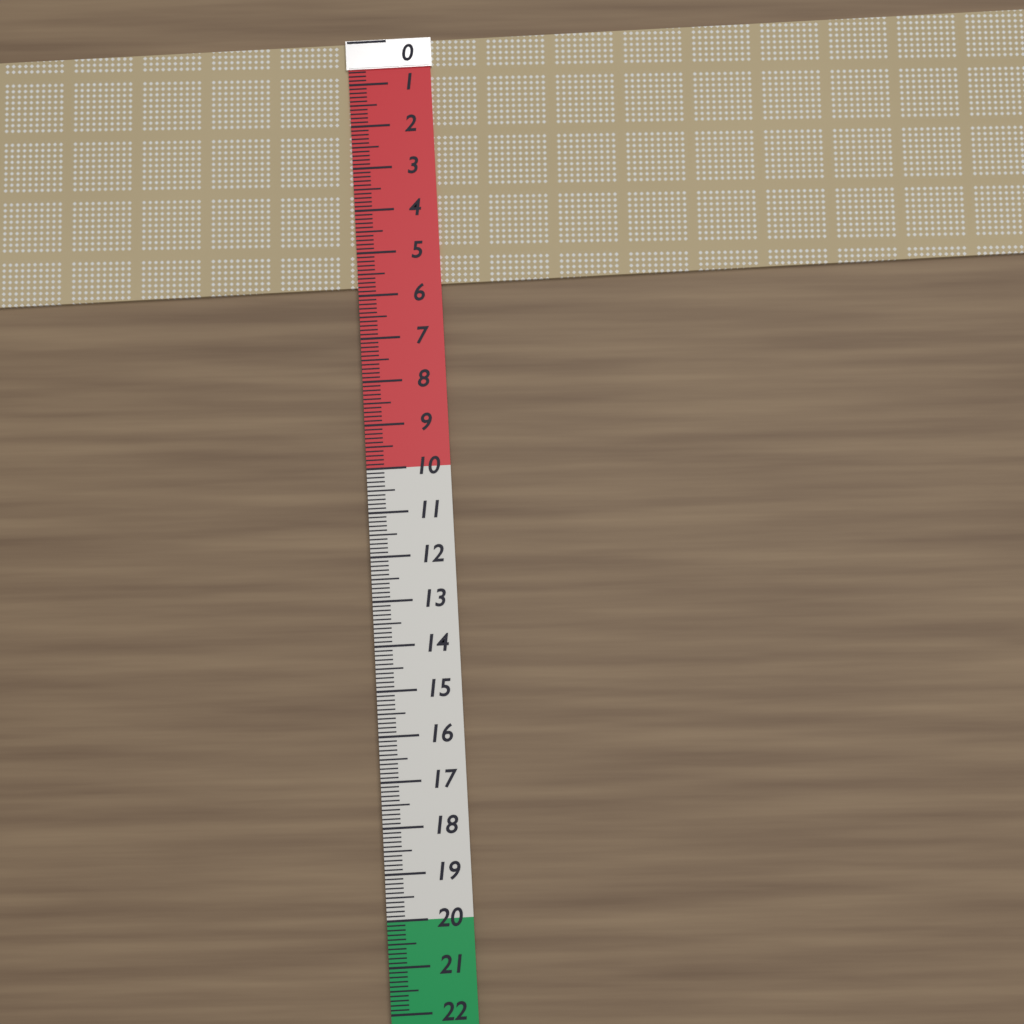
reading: 5.8 (no unit)
